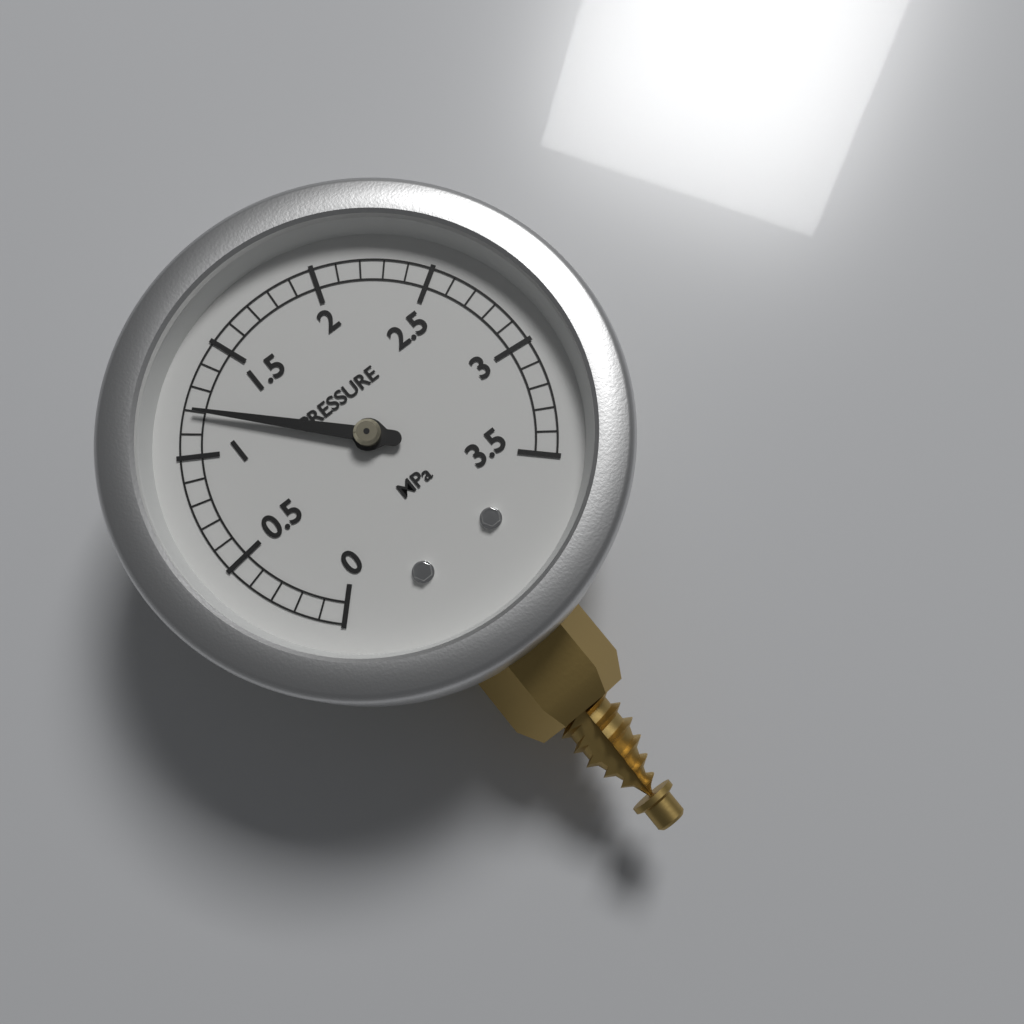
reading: 1.2 MPa
